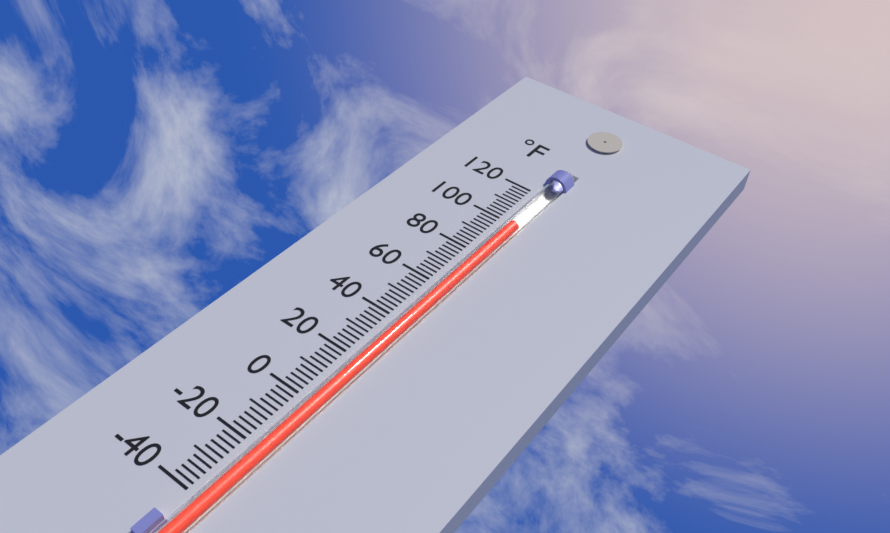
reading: 100 °F
